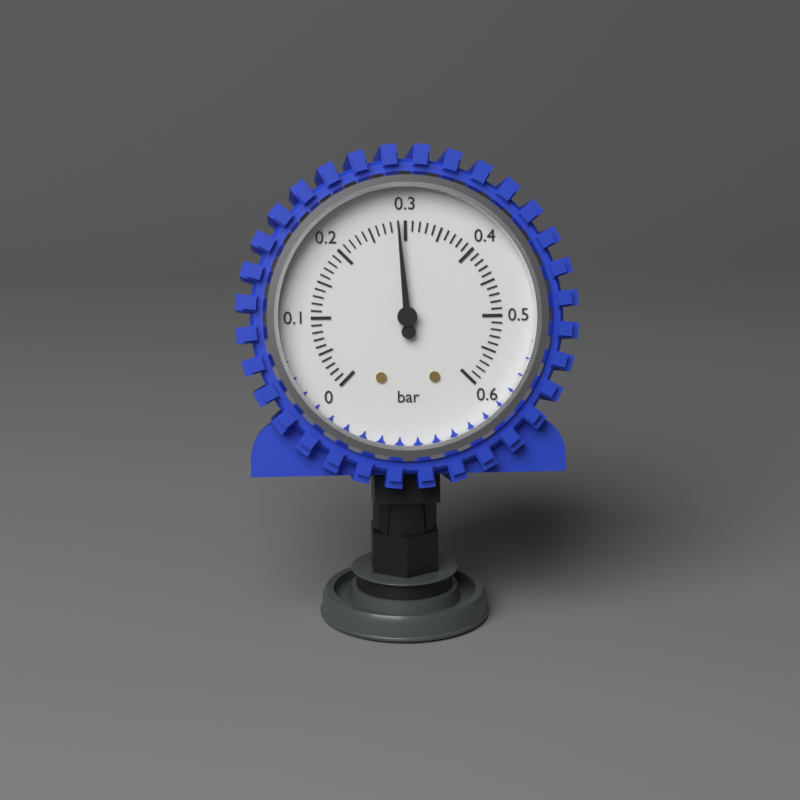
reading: 0.29 bar
